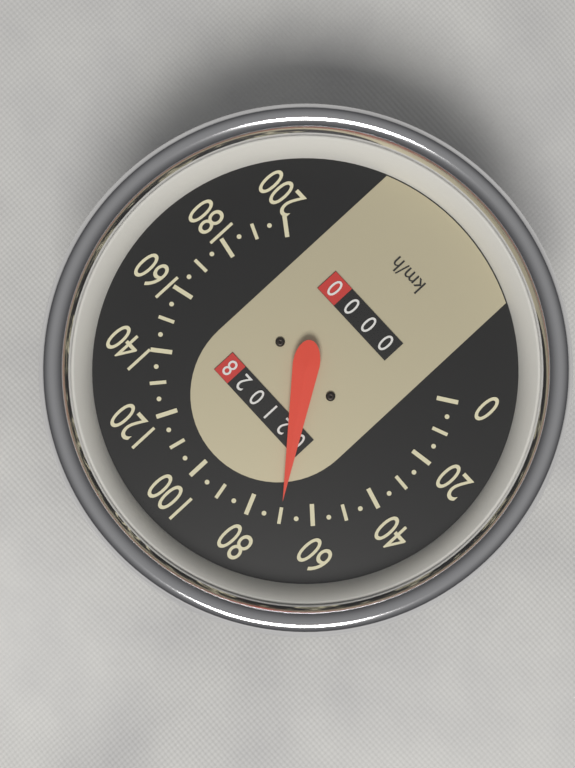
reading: 70 km/h
